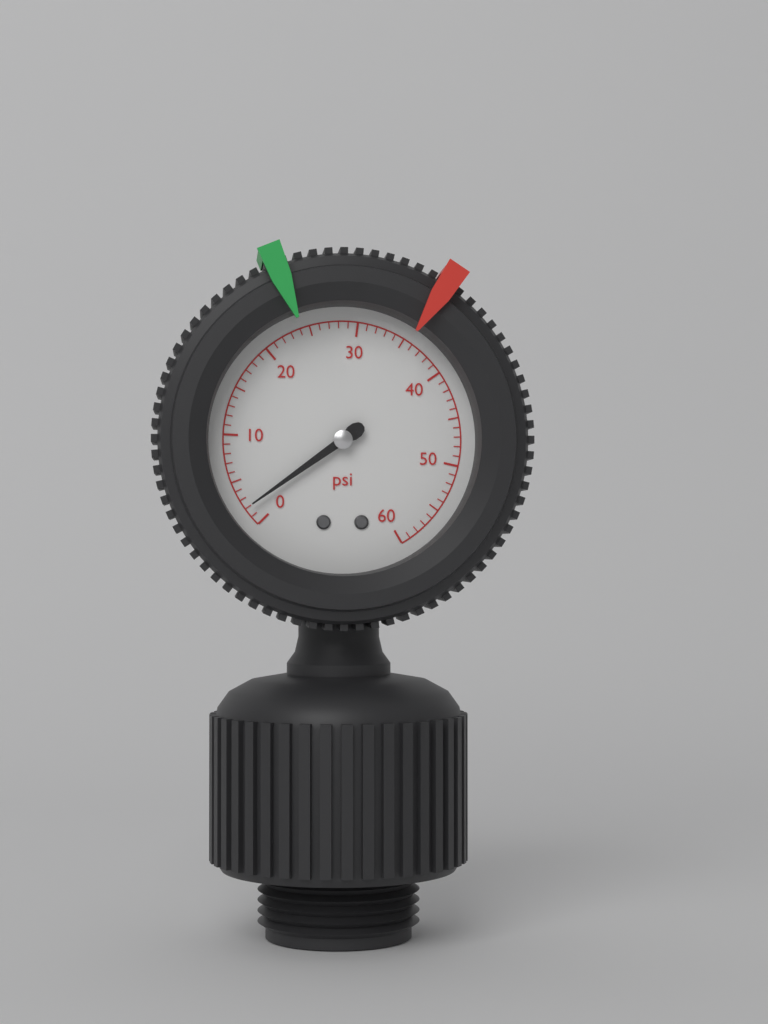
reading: 2 psi
